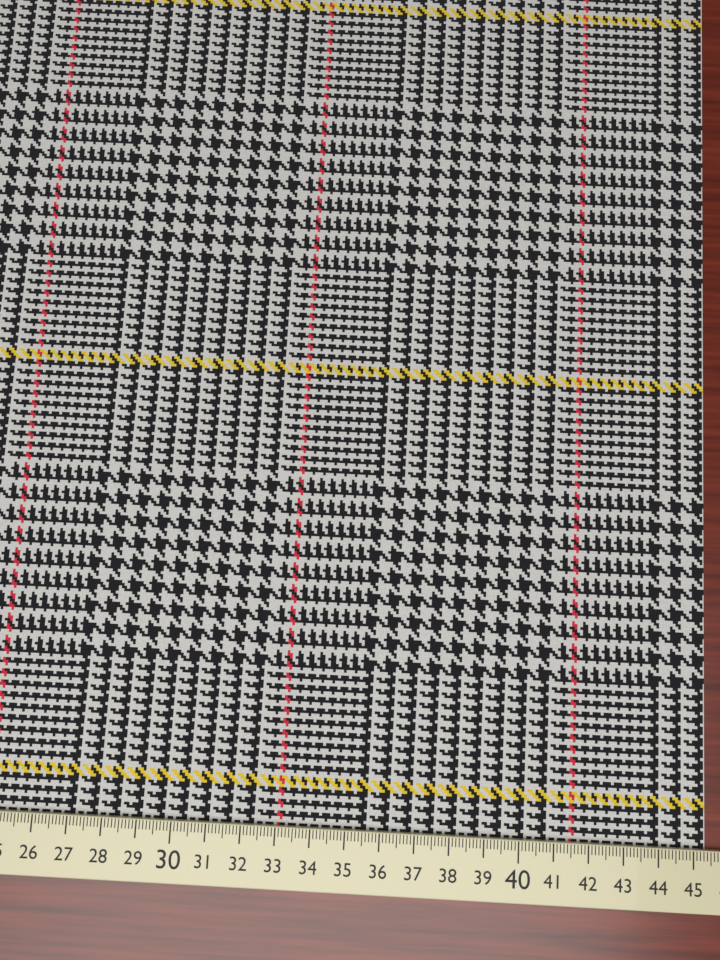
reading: 45.4 cm
